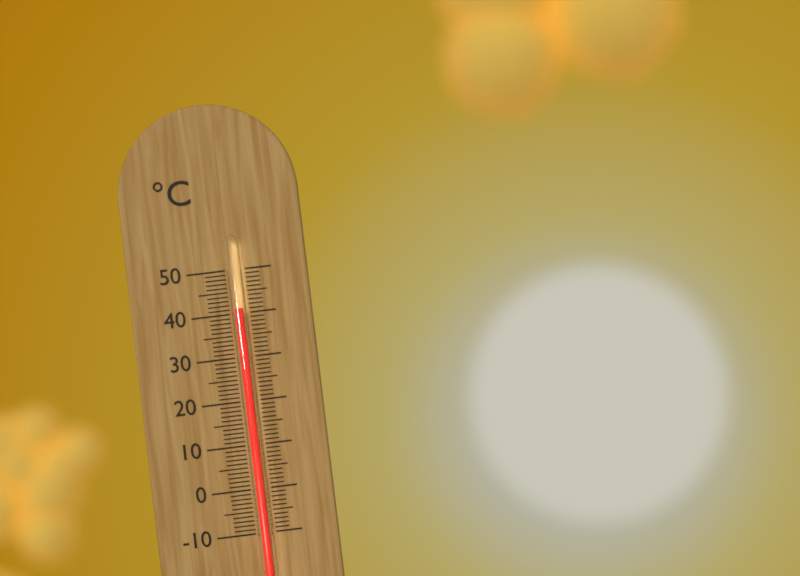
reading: 41 °C
